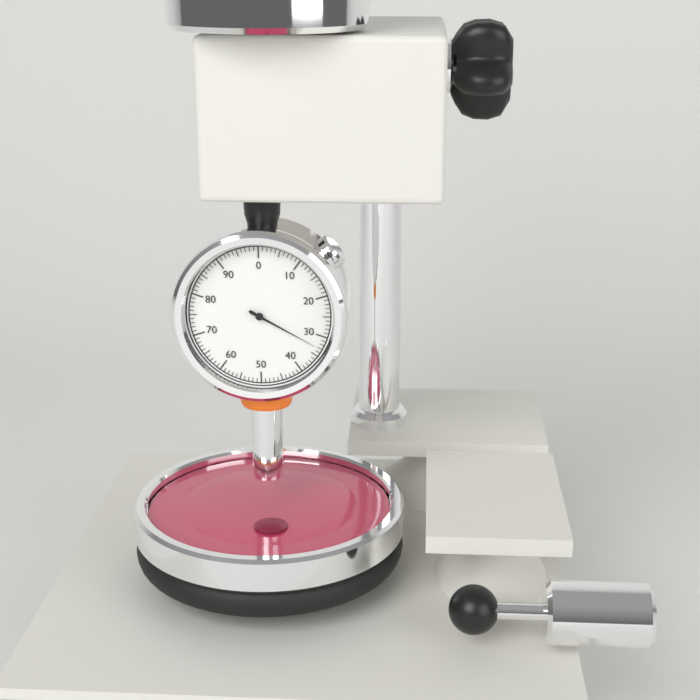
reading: 33 (no unit)
